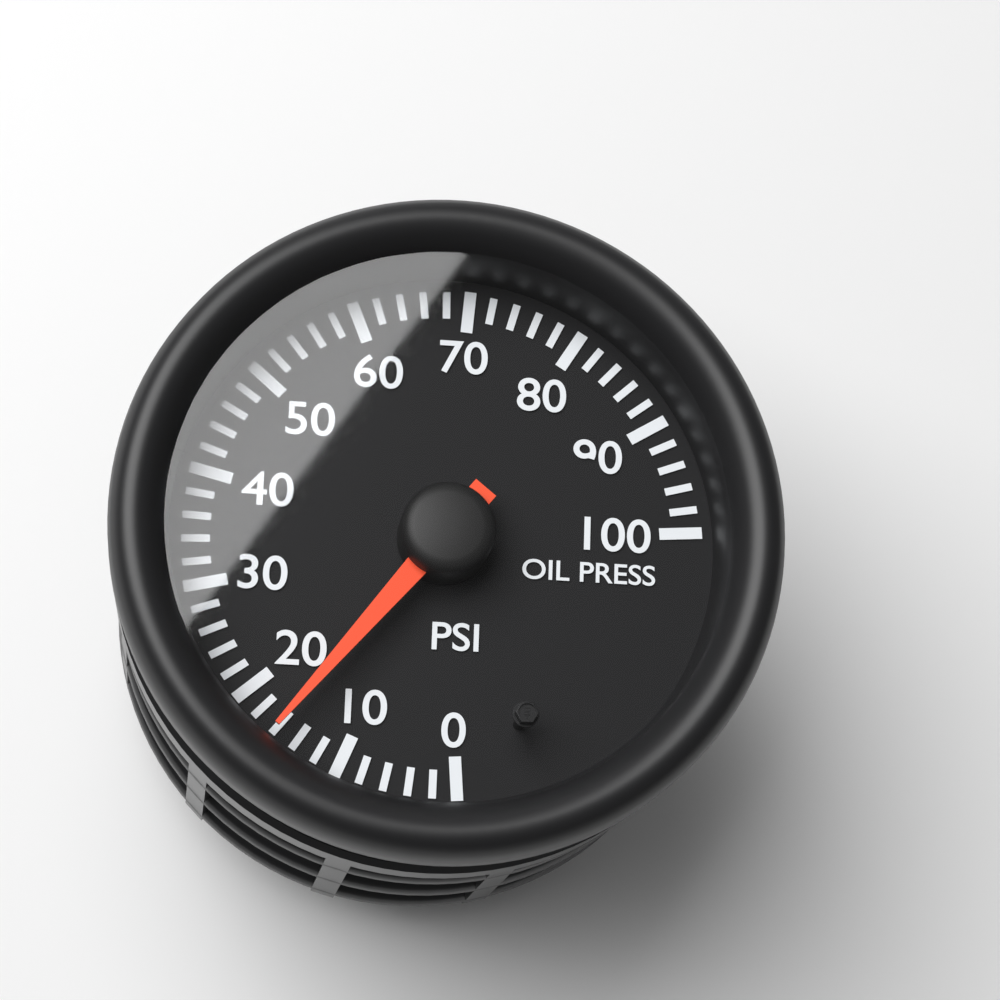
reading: 16 psi
